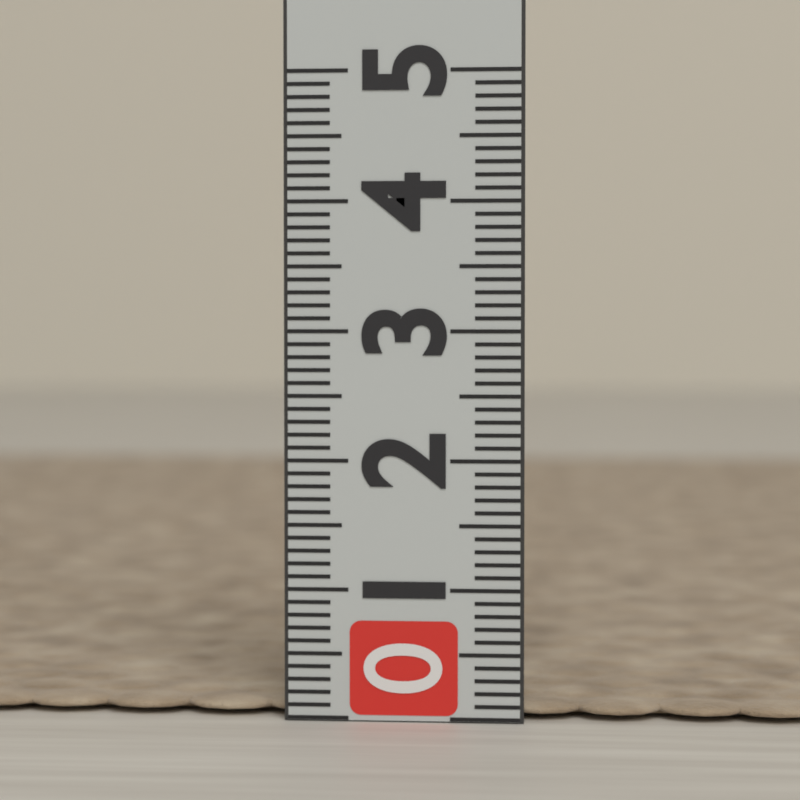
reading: 0.1 (no unit)
